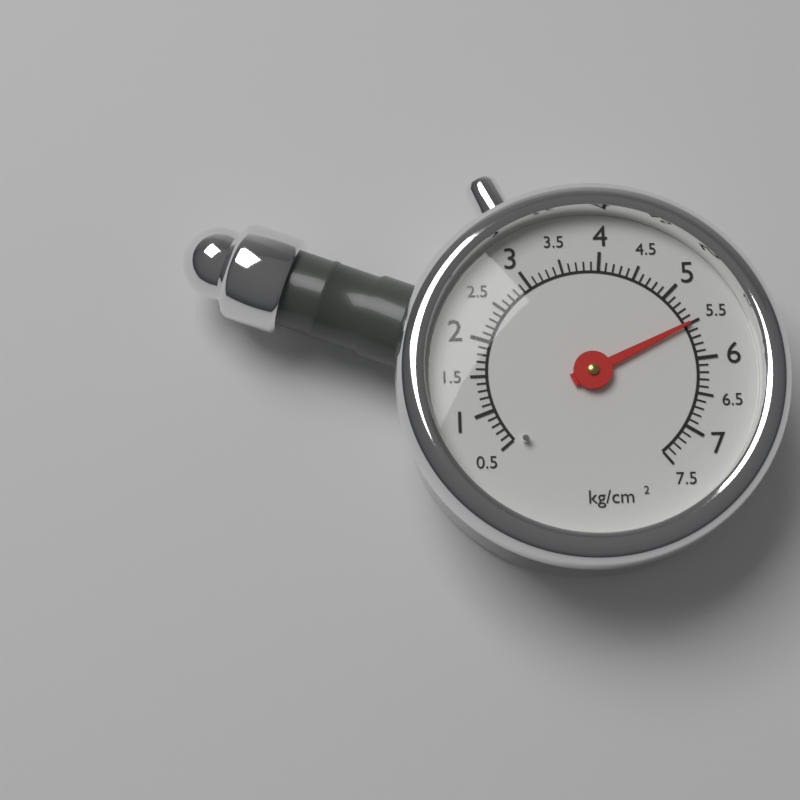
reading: 5.5 kg/cm²
